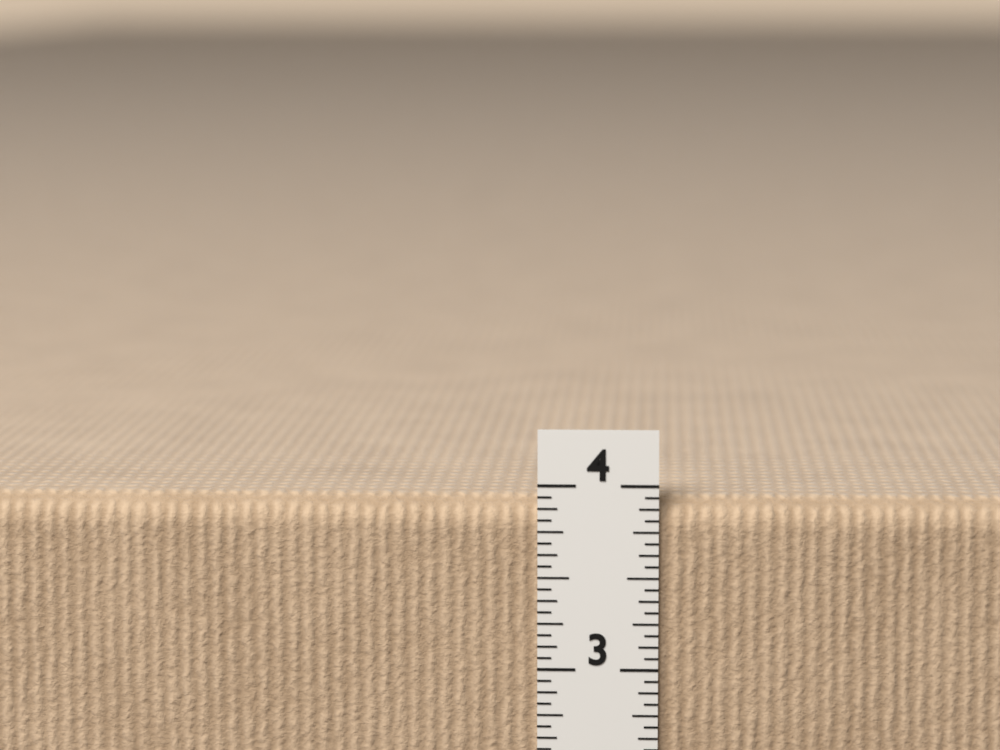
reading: 3.9375 in
